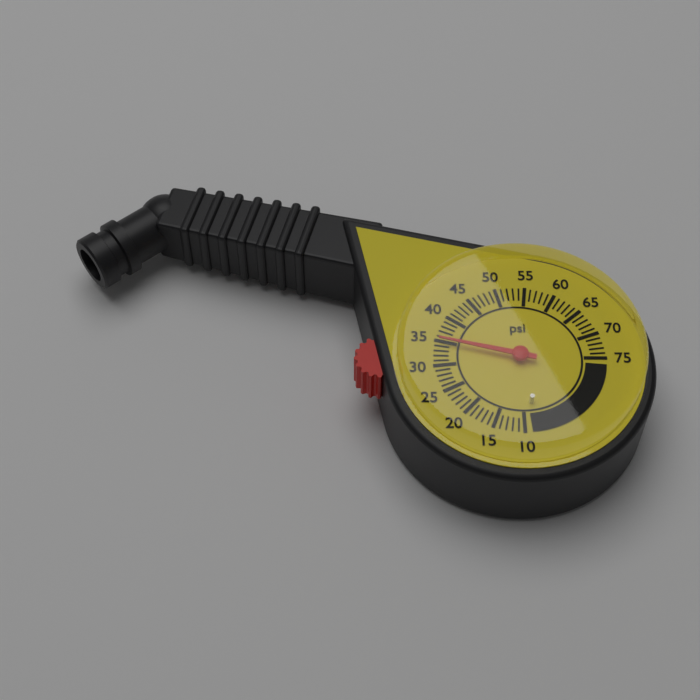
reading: 35 psi
